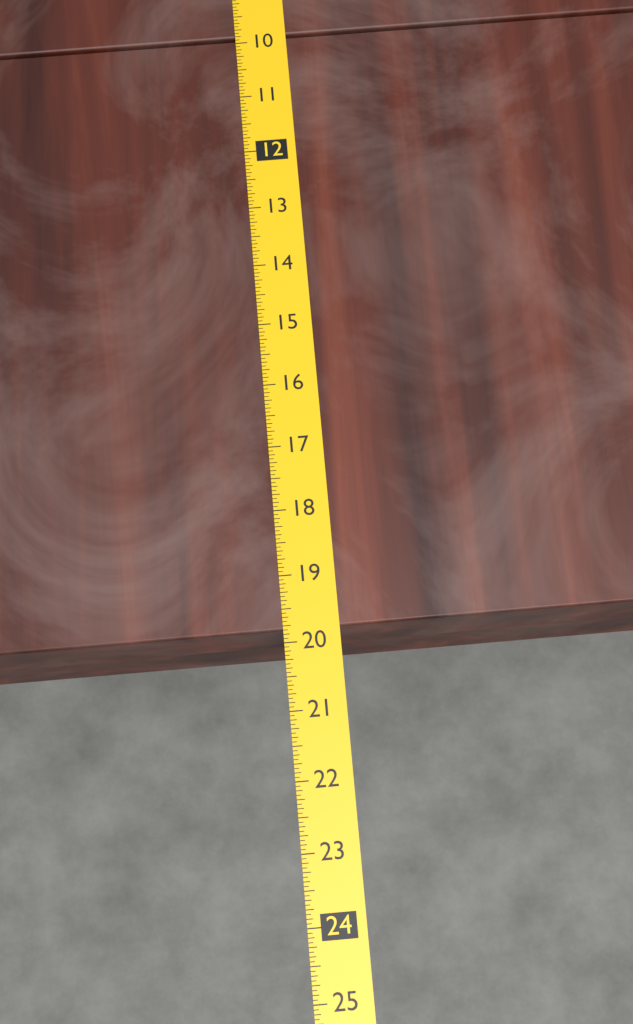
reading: 19.8125 (no unit)
